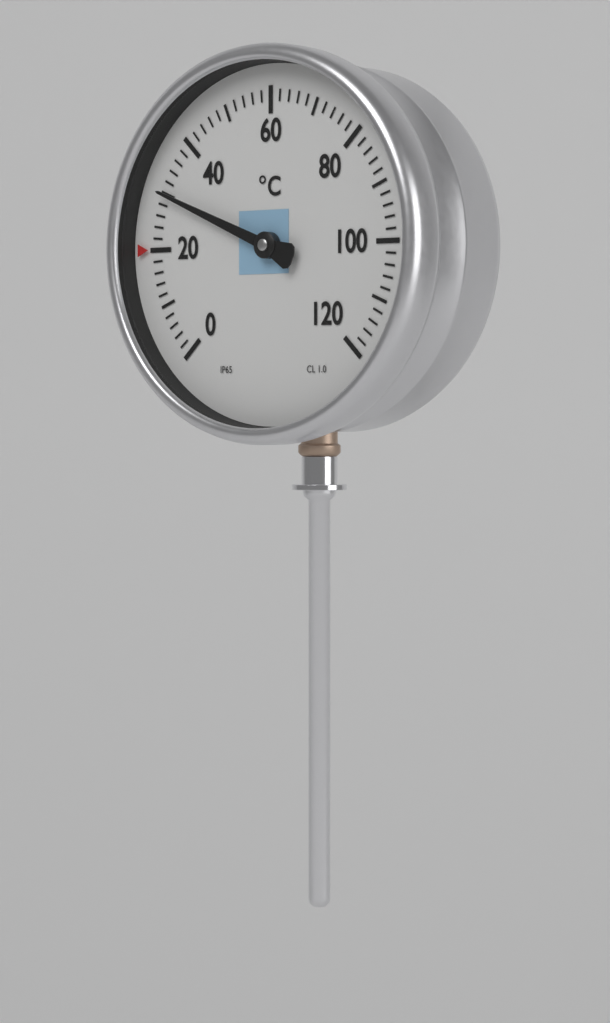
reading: 30 °C
